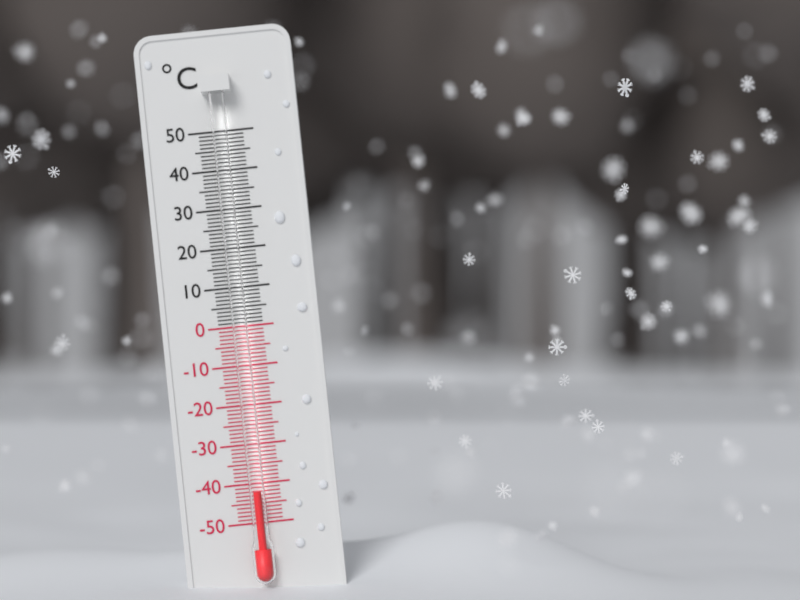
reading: -42 °C
